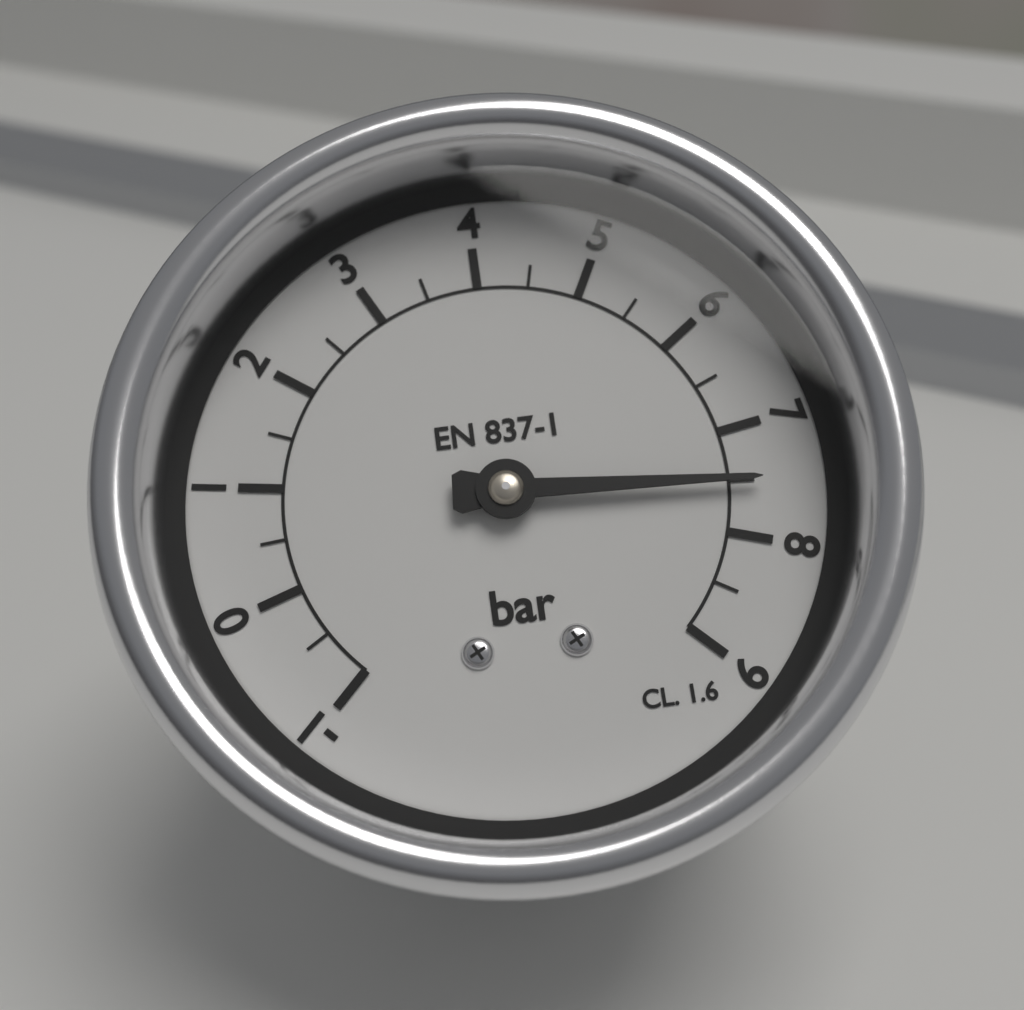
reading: 7.5 bar
